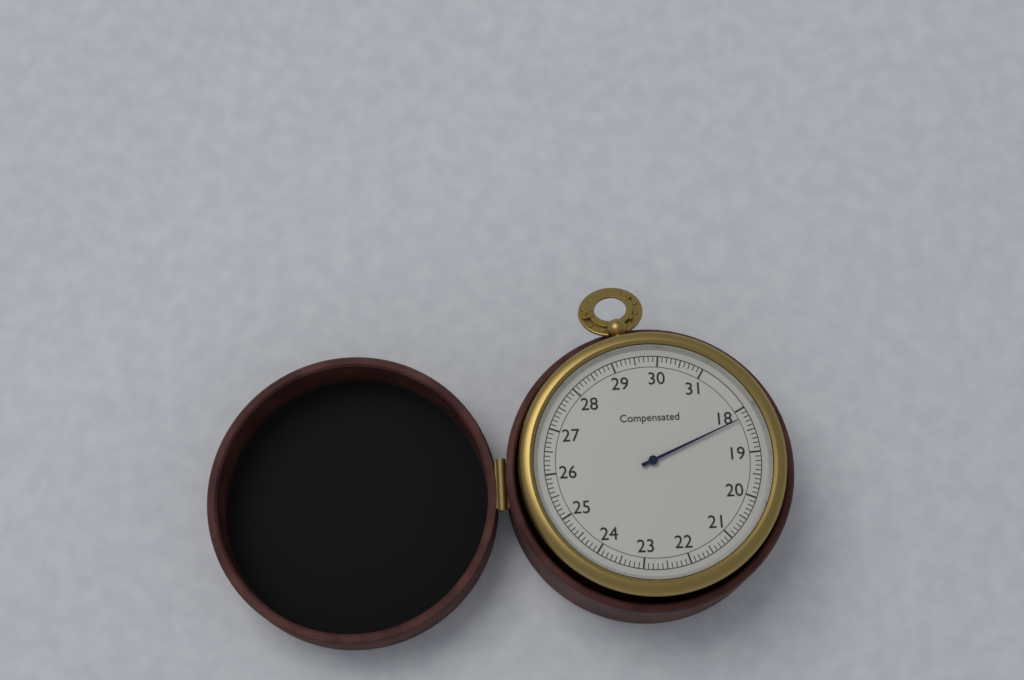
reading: 18.2 (no unit)
